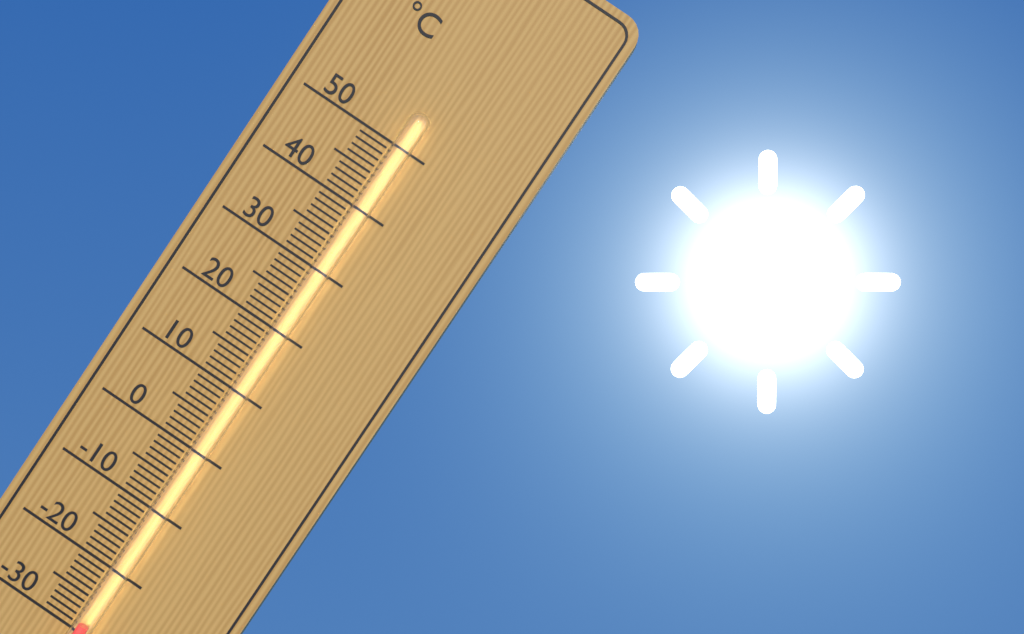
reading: -28 °C
